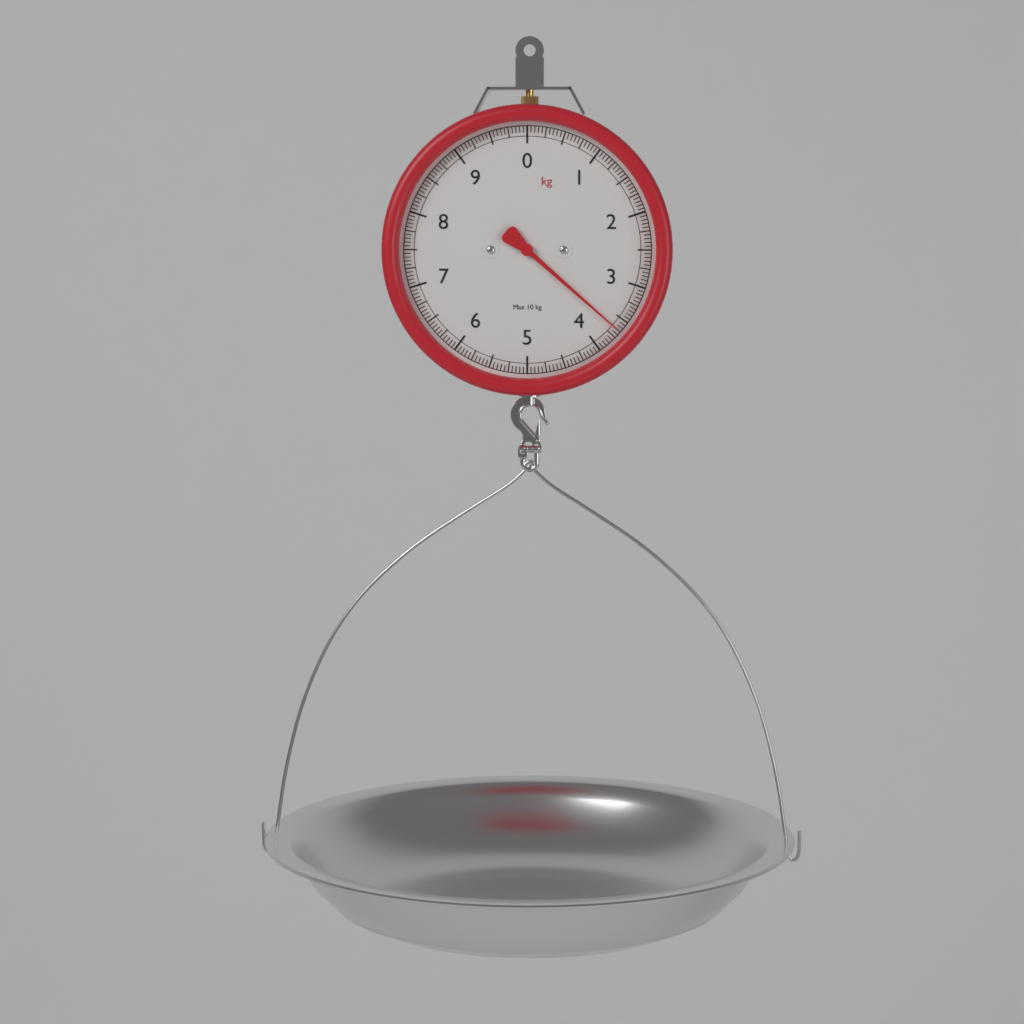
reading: 3.65 kg
